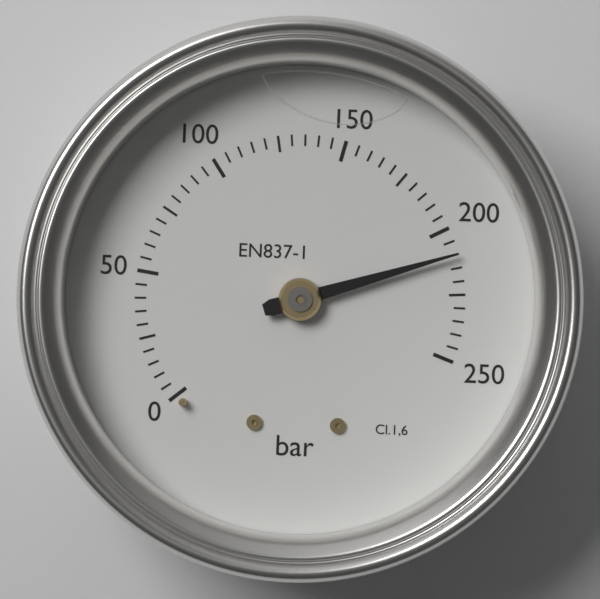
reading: 210 bar
